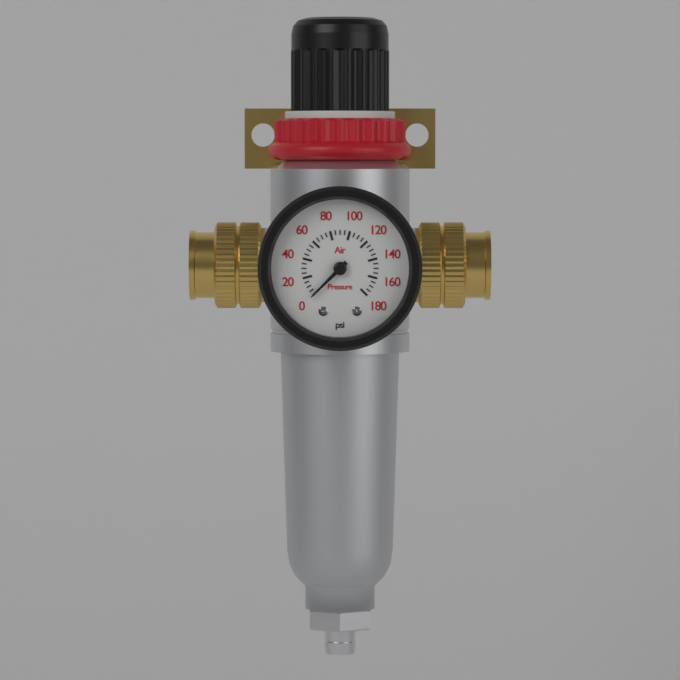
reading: 0 psi
